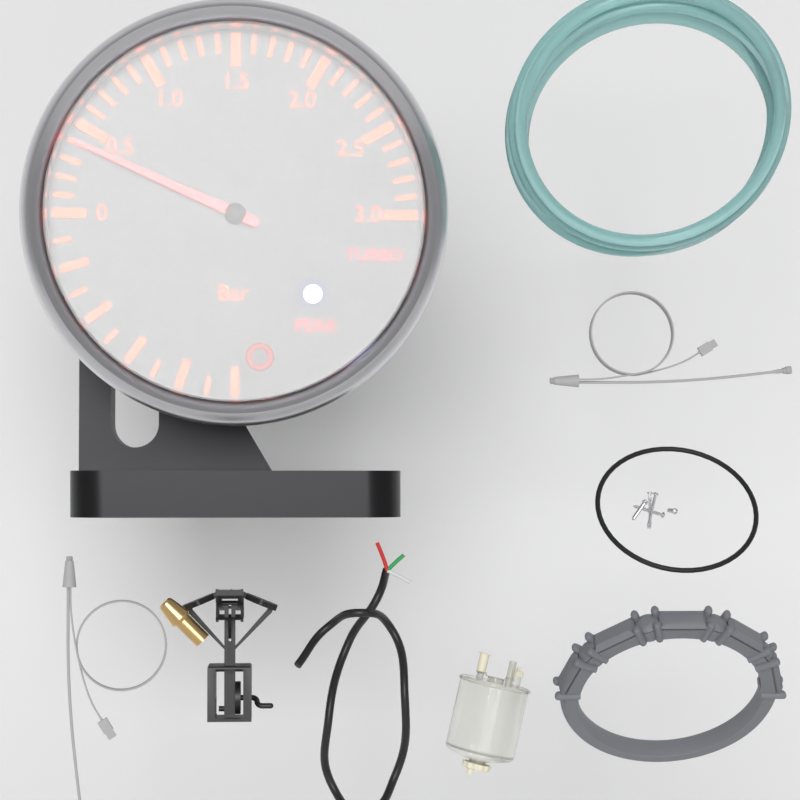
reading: 0.4 bar
